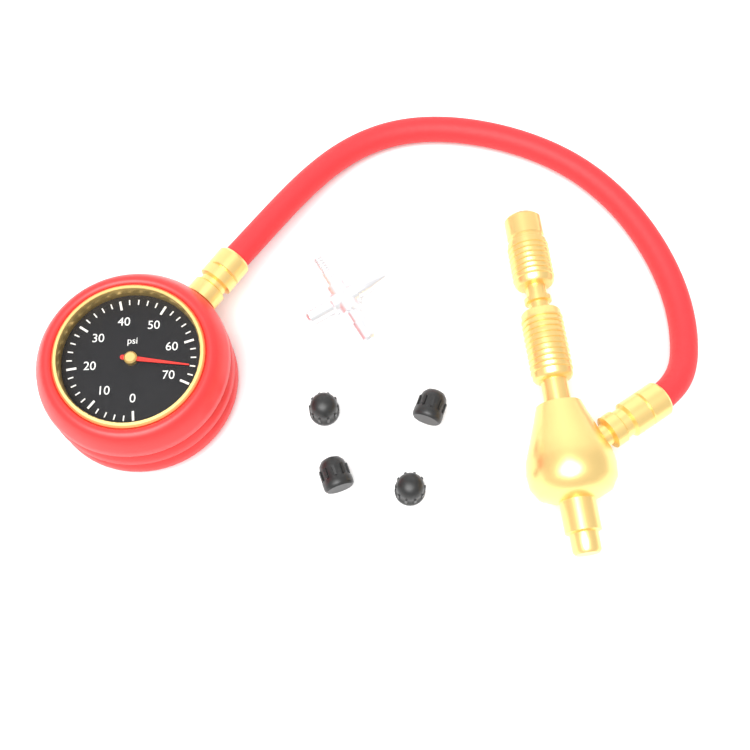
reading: 66 psi
